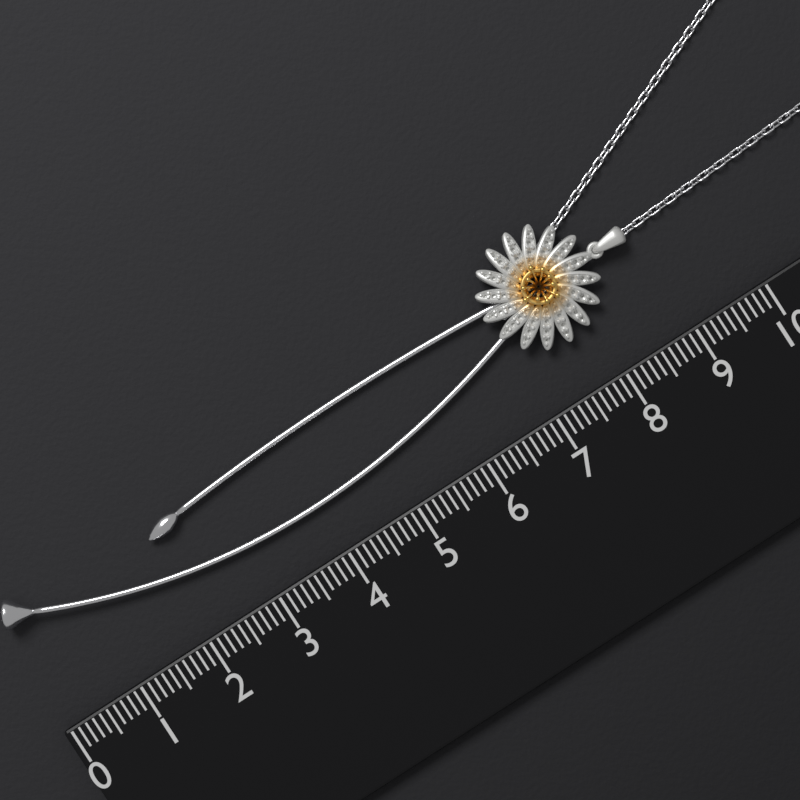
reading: 8.9 (no unit)
